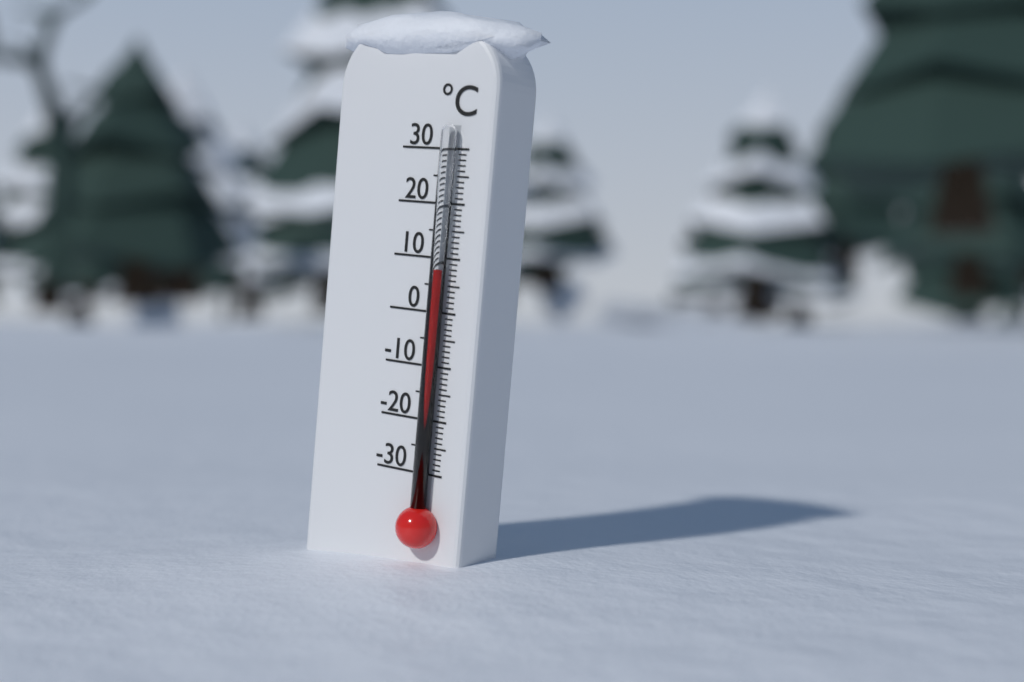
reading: 8 °C
